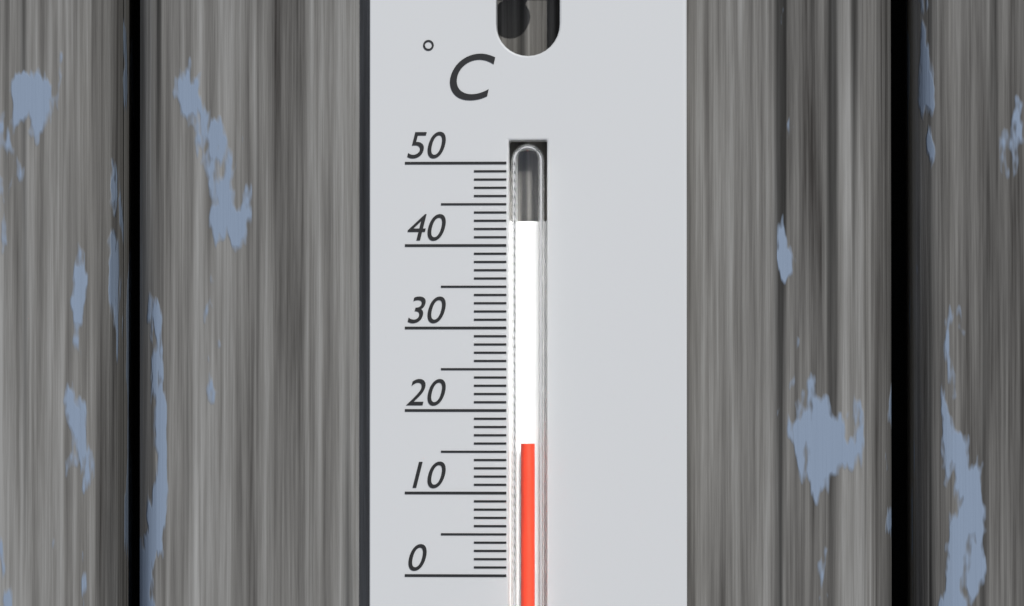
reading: 16 °C
